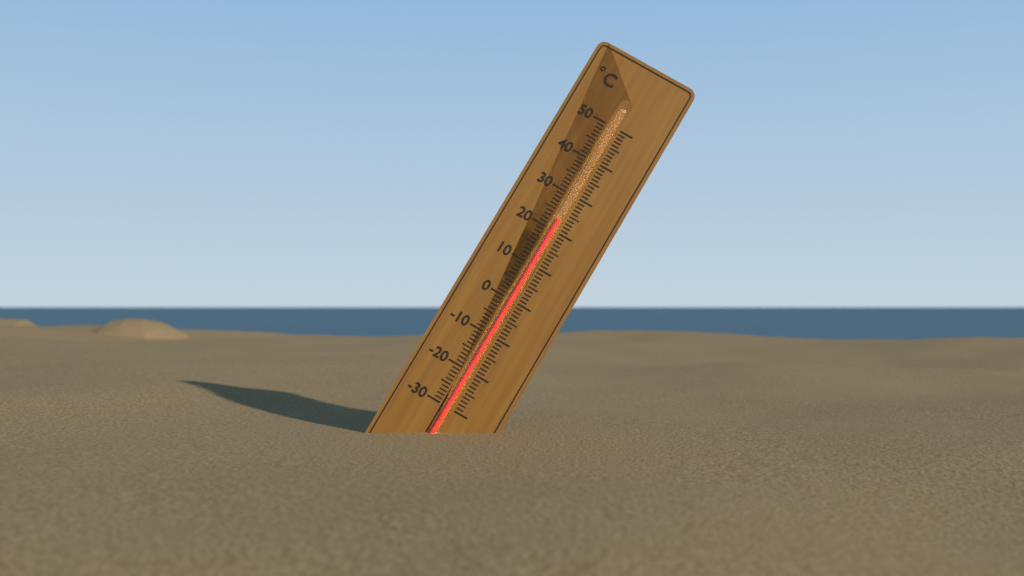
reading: 23 °C
